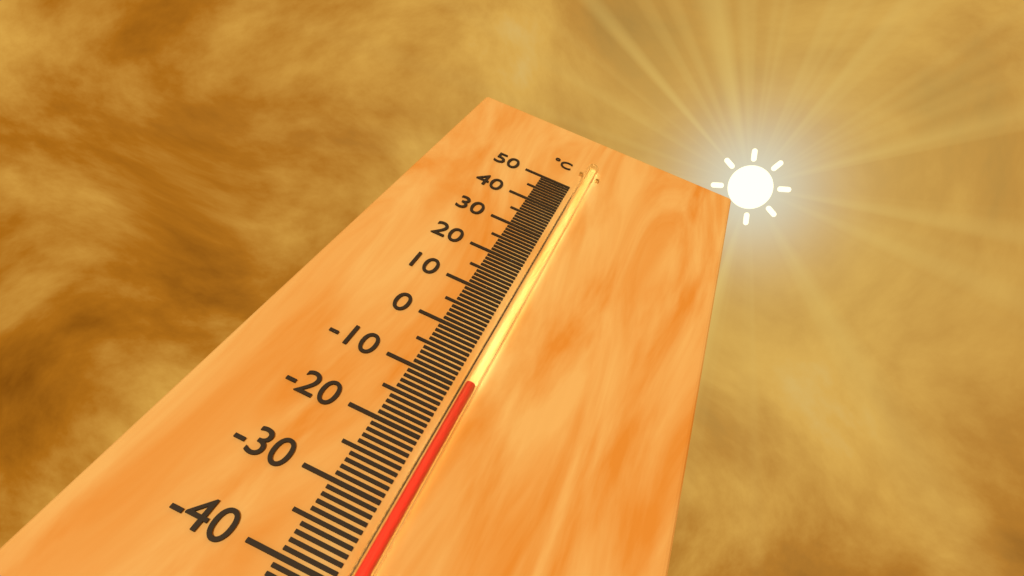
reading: -10 °C
